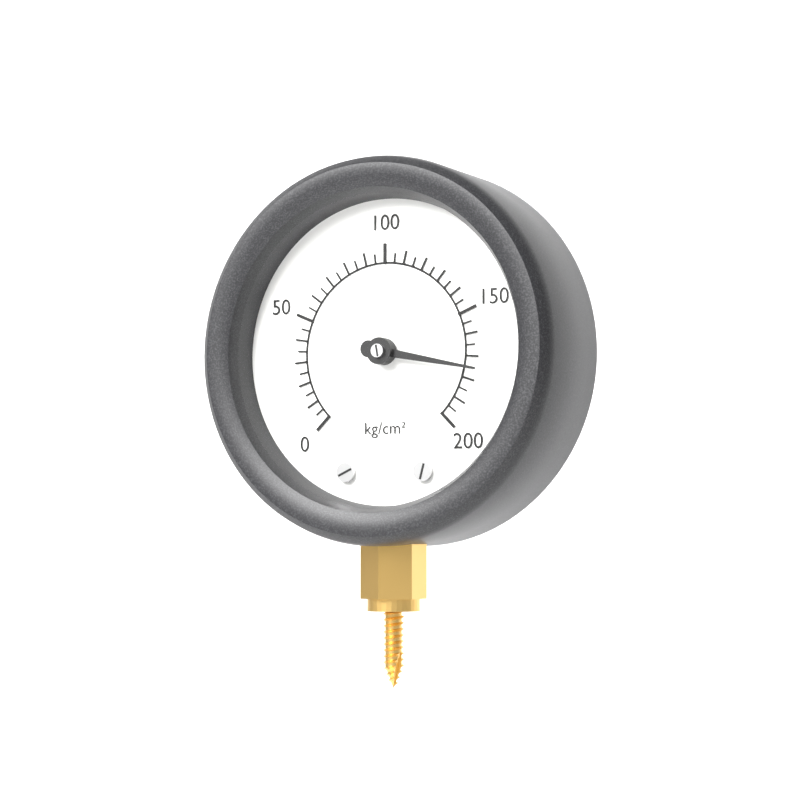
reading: 175 kg/cm²
